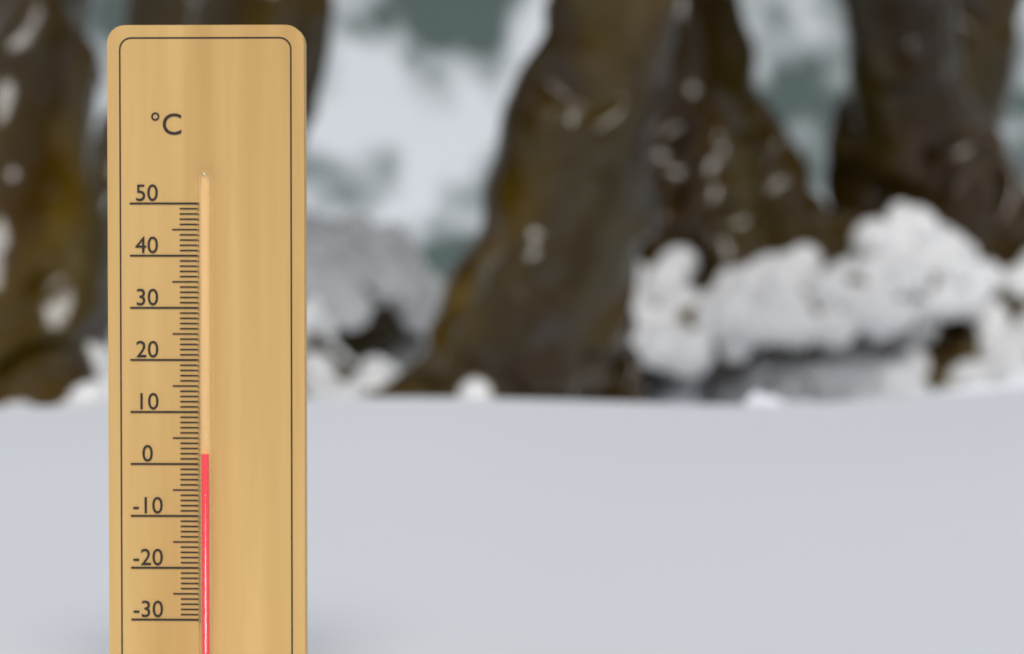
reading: 2 °C
